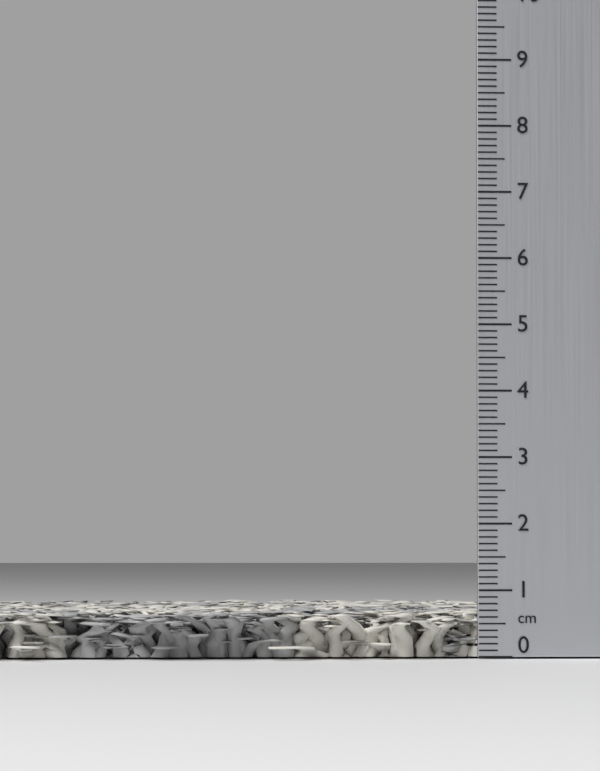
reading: 0.7 cm
